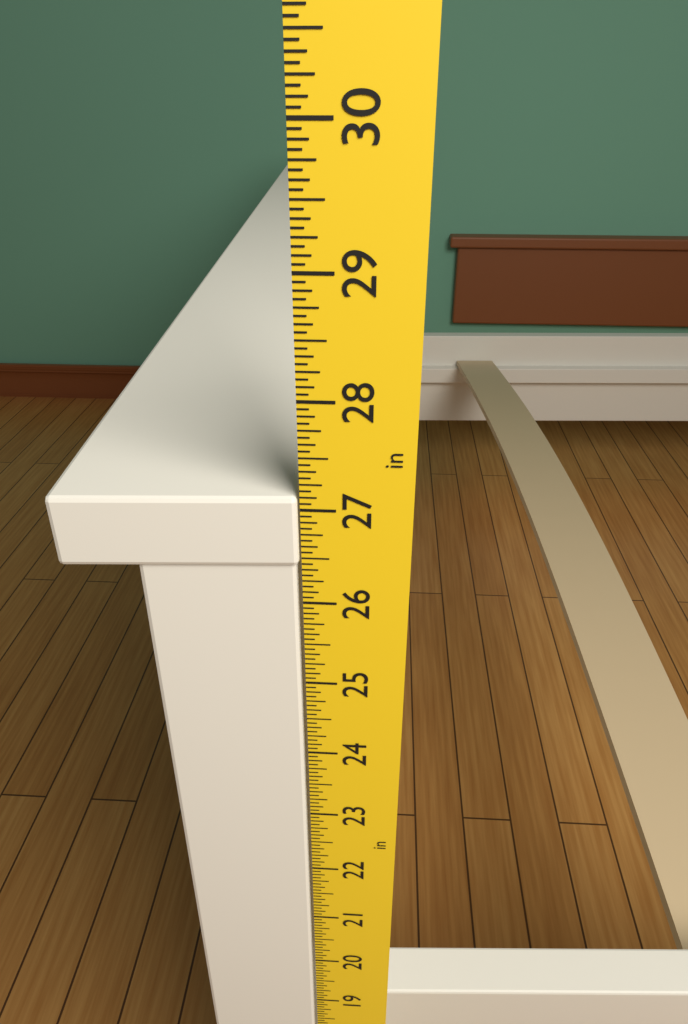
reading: 27.1250 in
